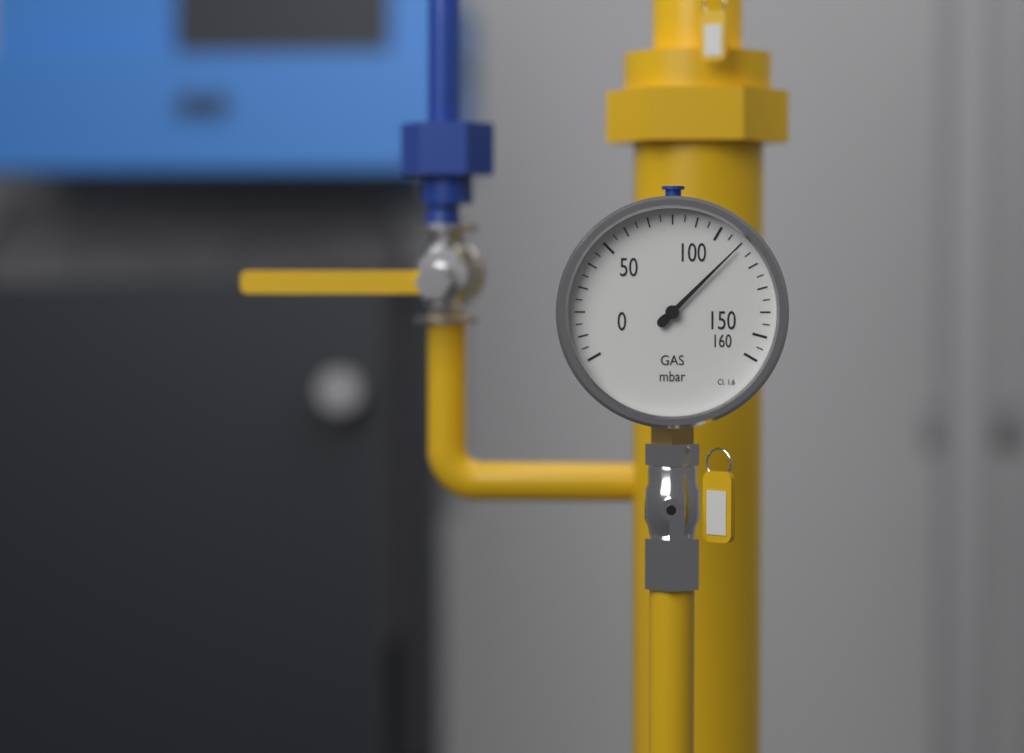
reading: 110 mbar
